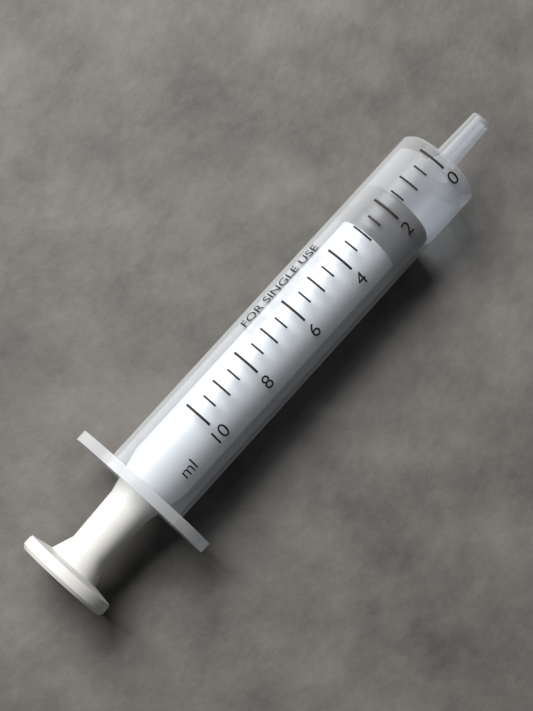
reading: 1.5 ml
